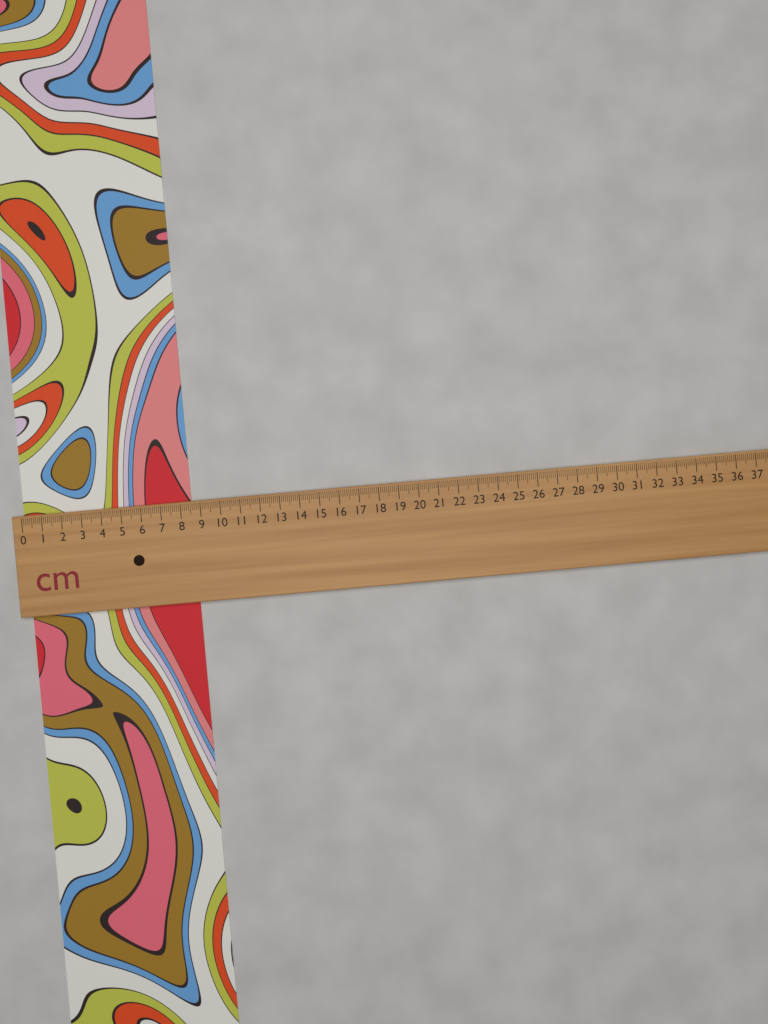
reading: 8.5 cm
